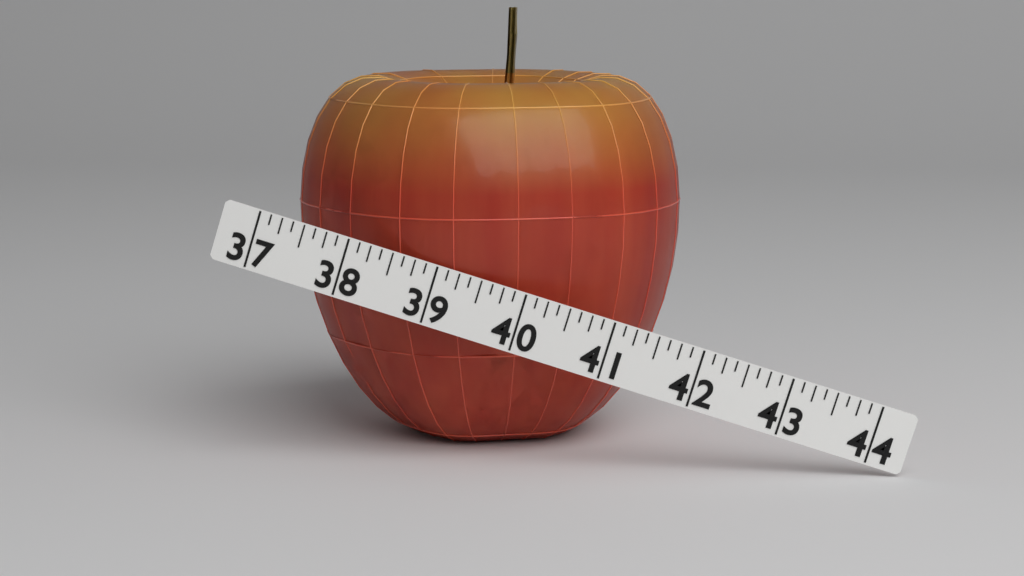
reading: 41.500 (no unit)
